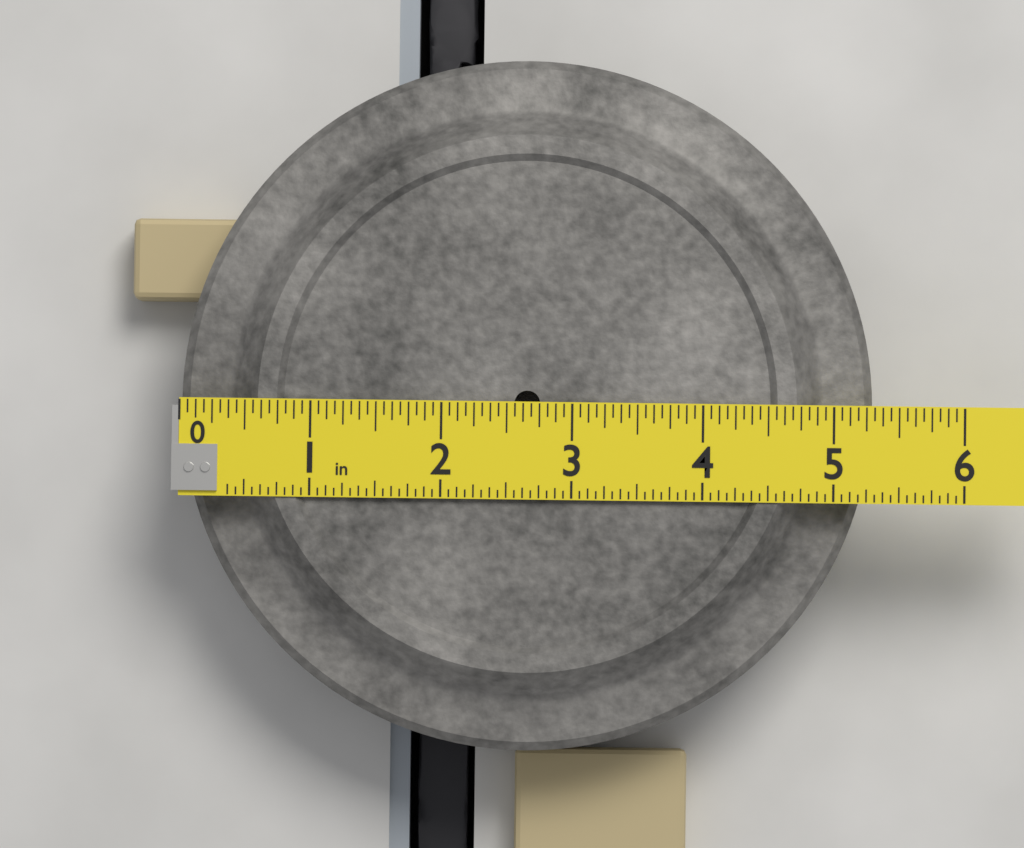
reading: 5.3125 in
